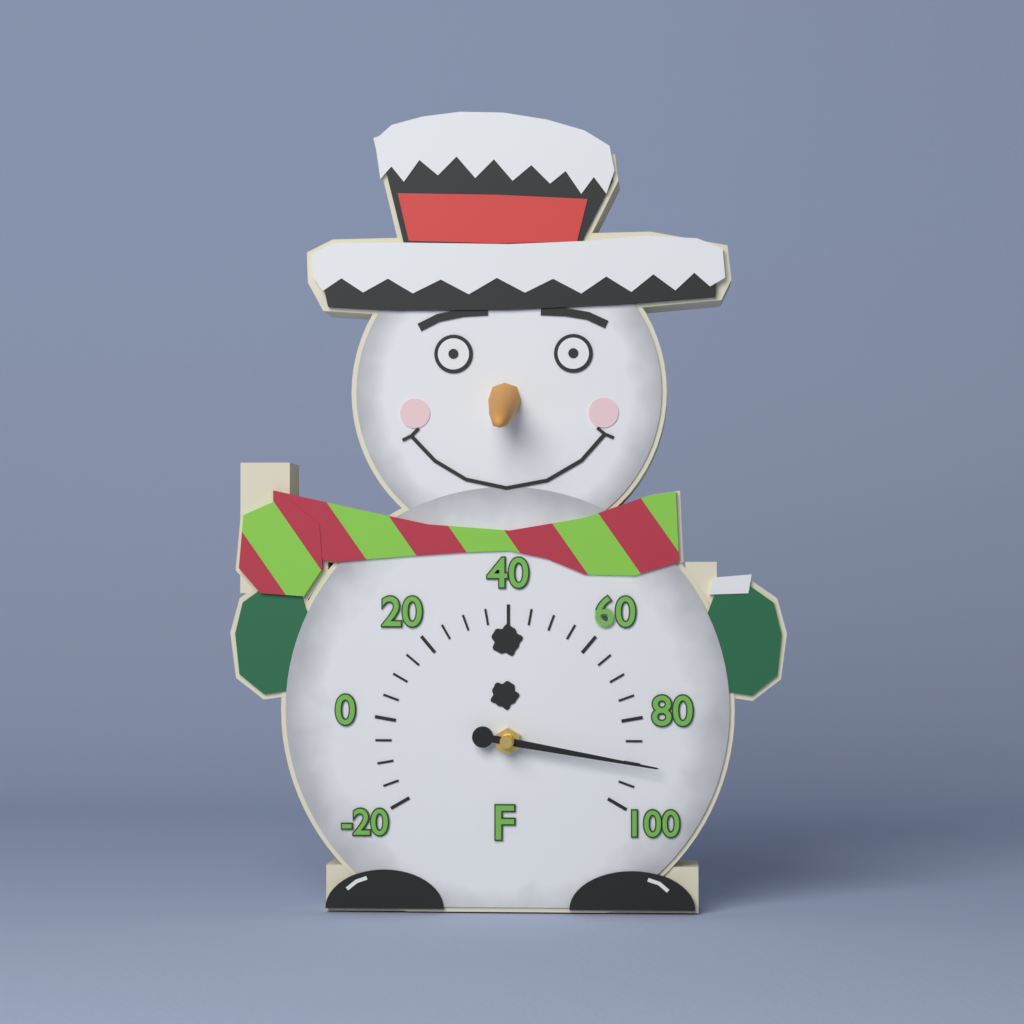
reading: 90 °F
